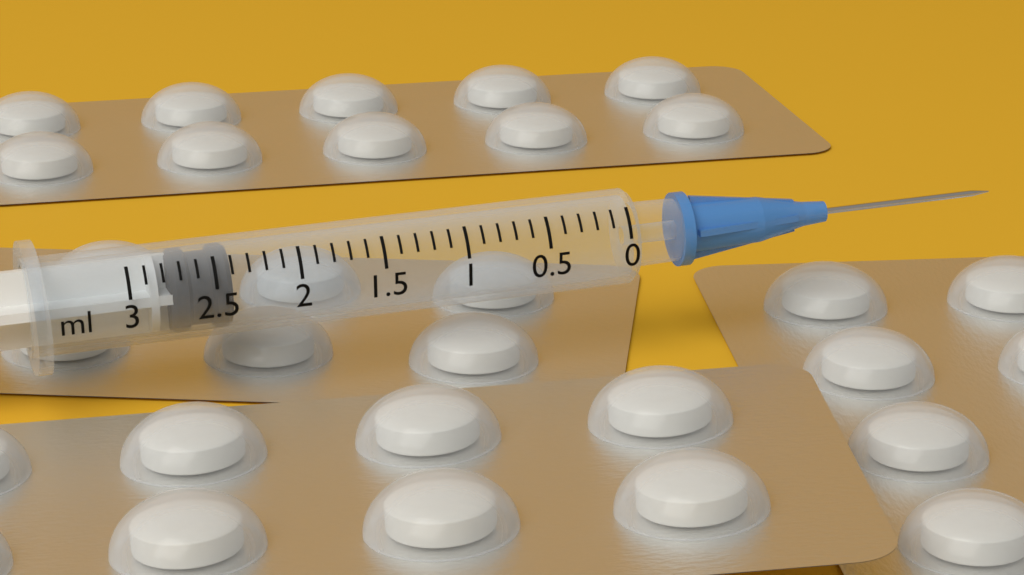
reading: 2.4 ml
